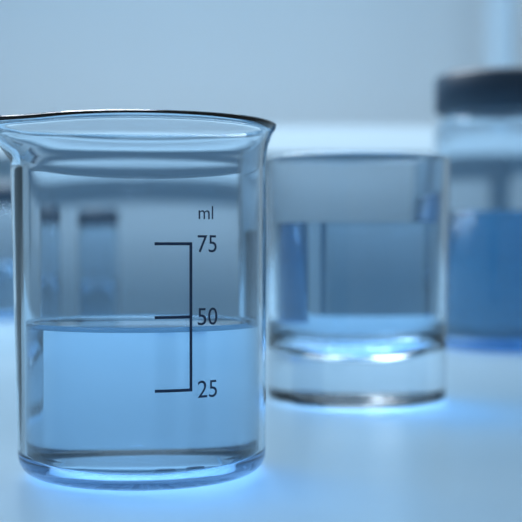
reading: 46 ml
